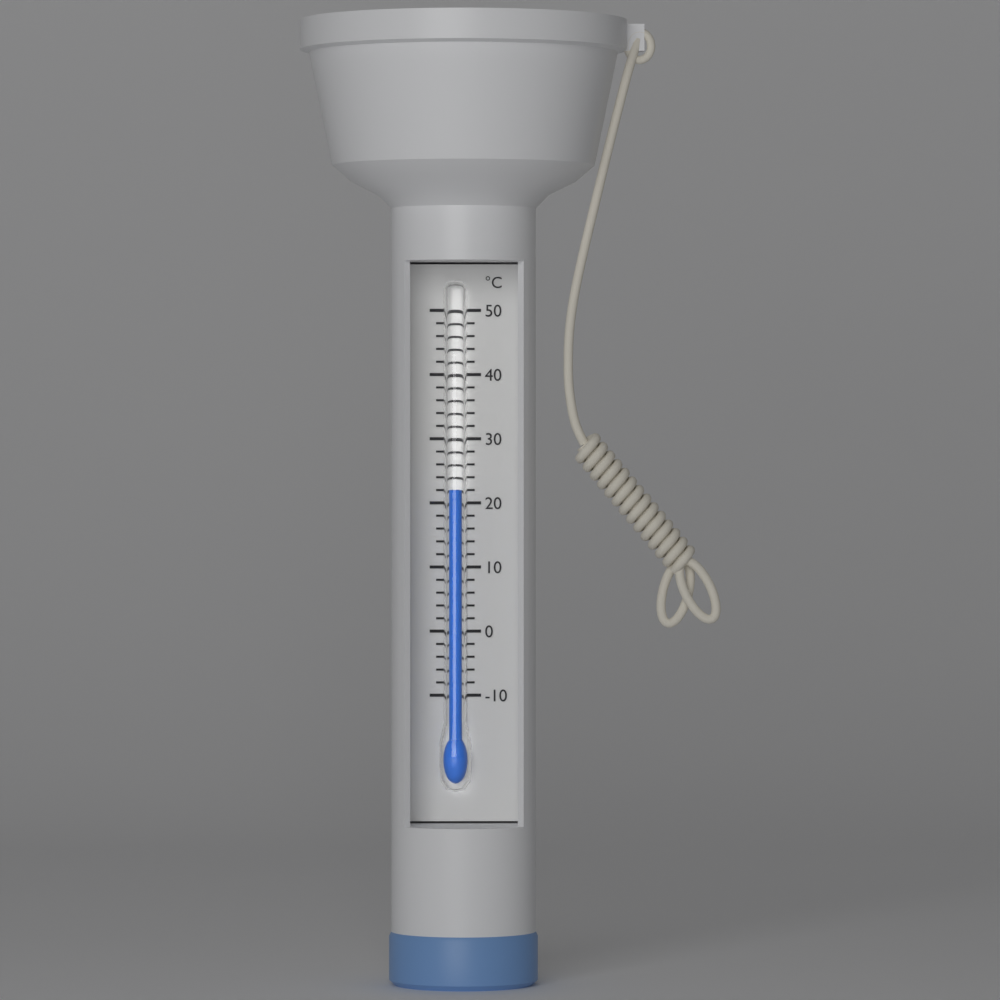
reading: 22 °C
